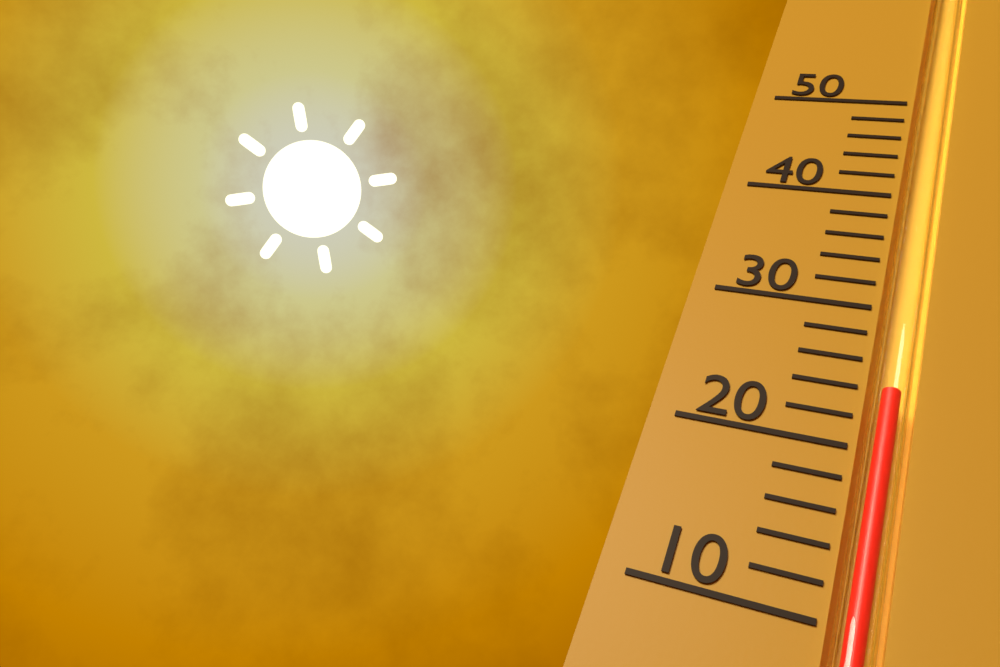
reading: 24 (no unit)
